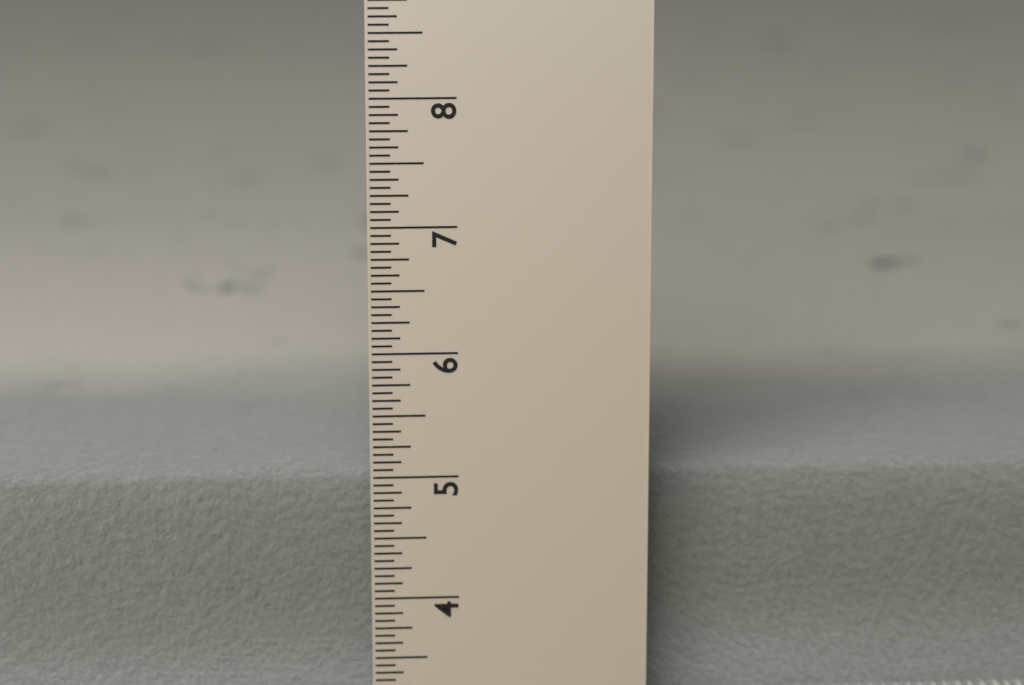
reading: 4.8750 in
